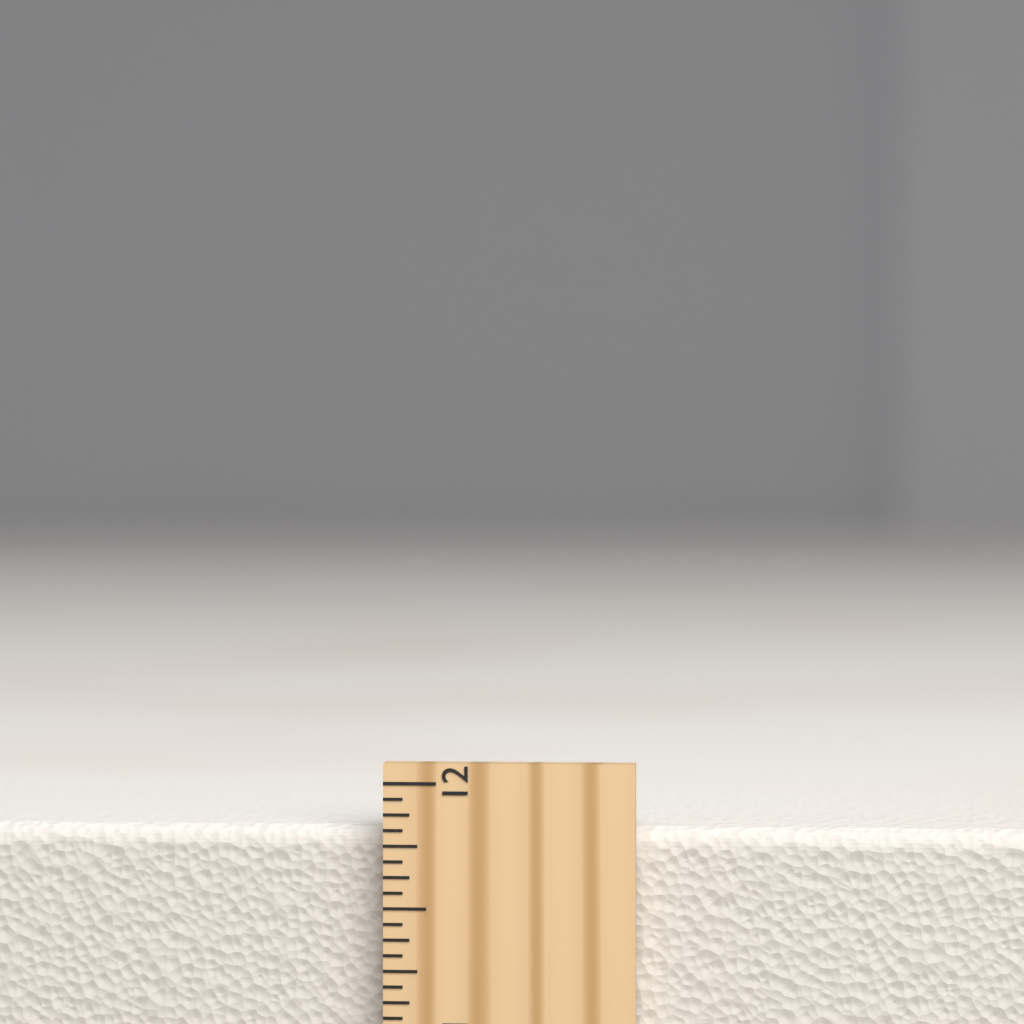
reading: 11.8125 inch
